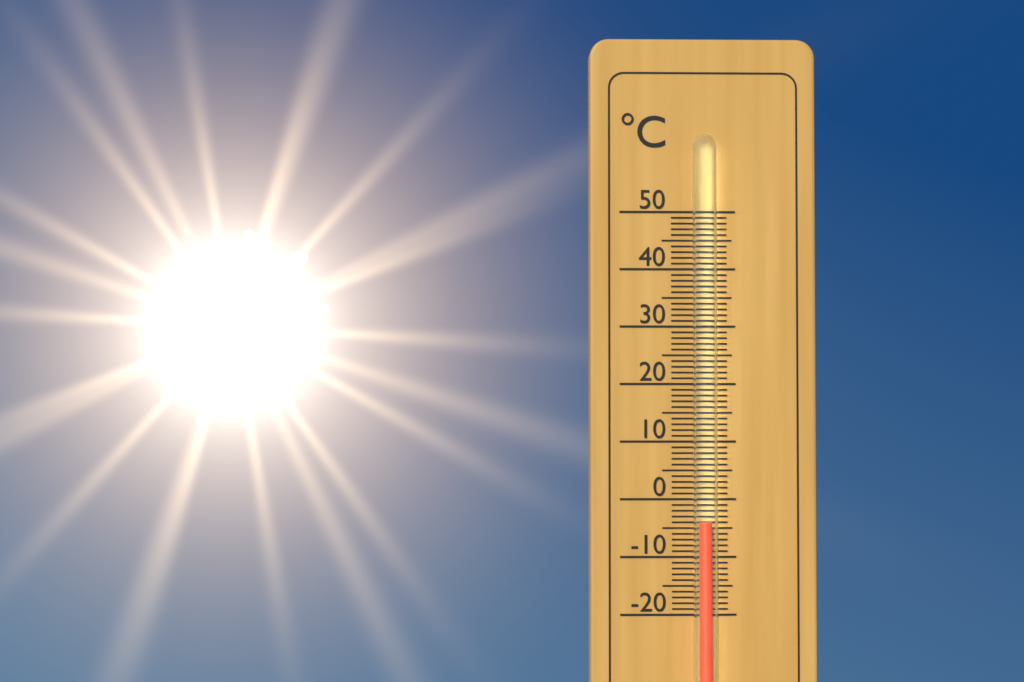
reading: -4 °C
